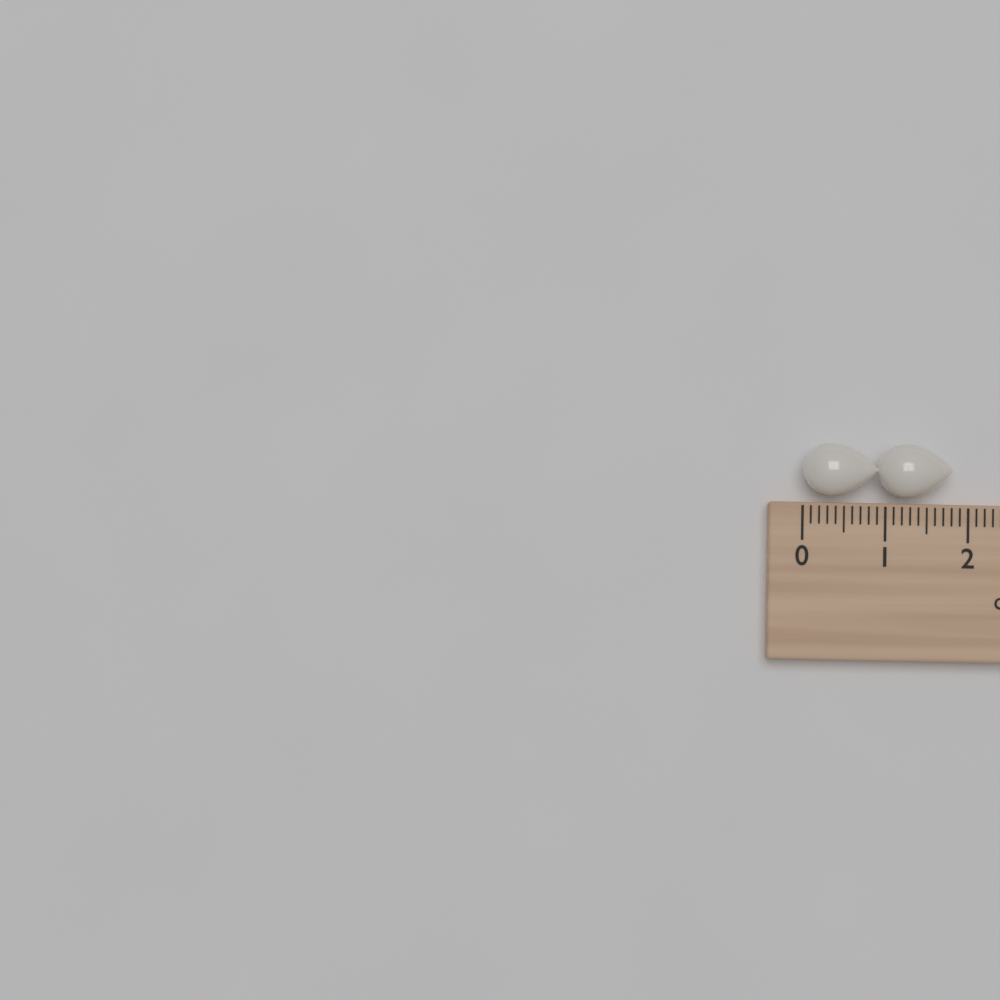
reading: 1.8 cm
